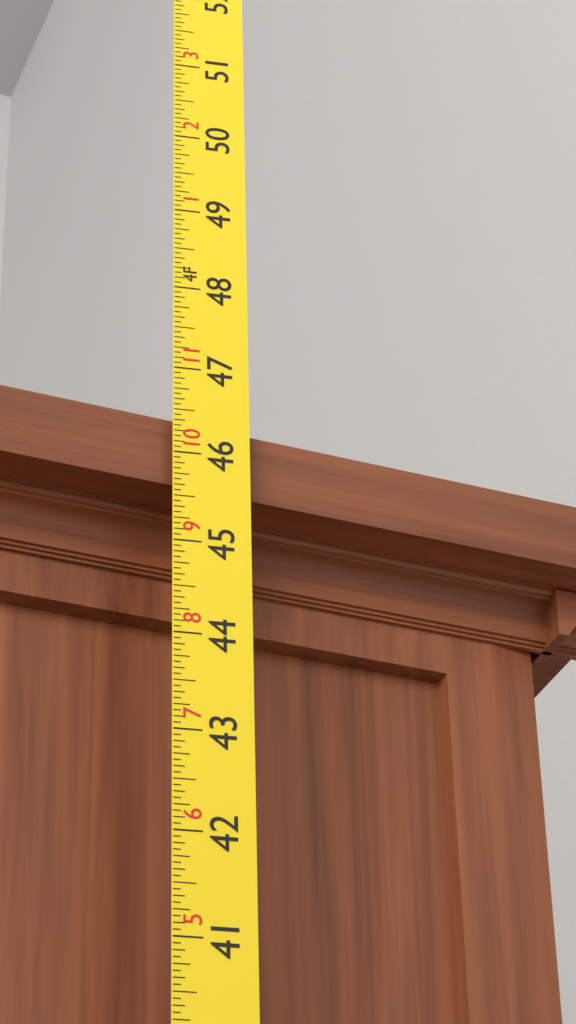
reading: 46.4375 in
